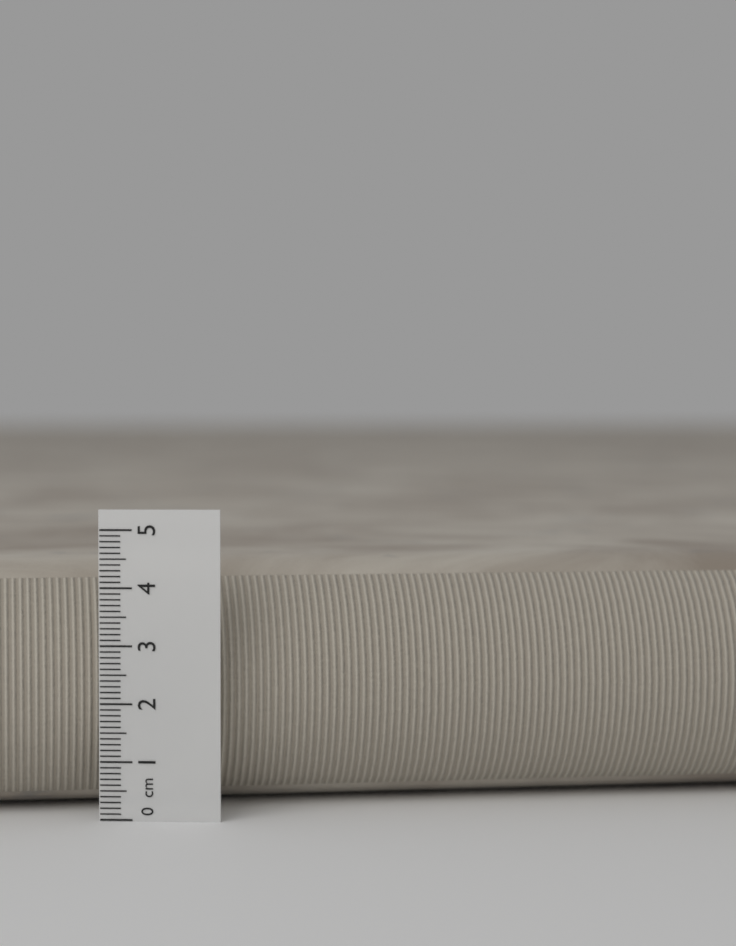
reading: 4.4 cm
